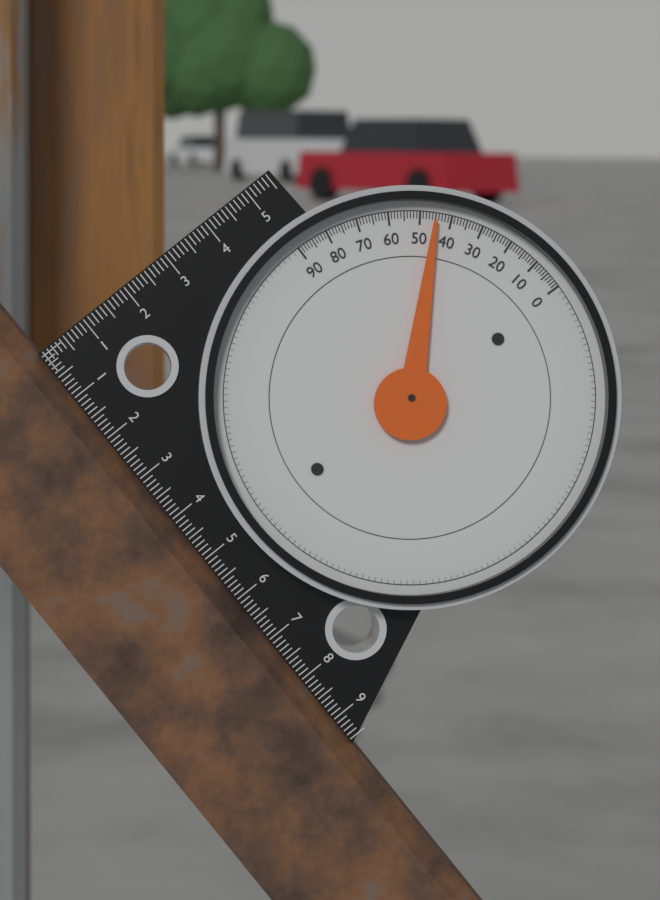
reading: 45 (no unit)
